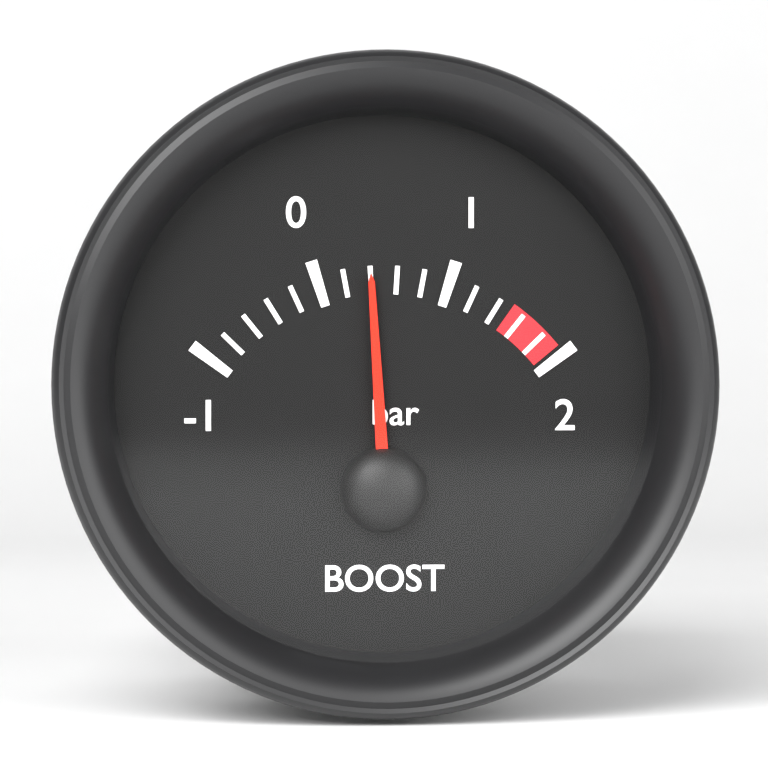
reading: 0.4 bar
